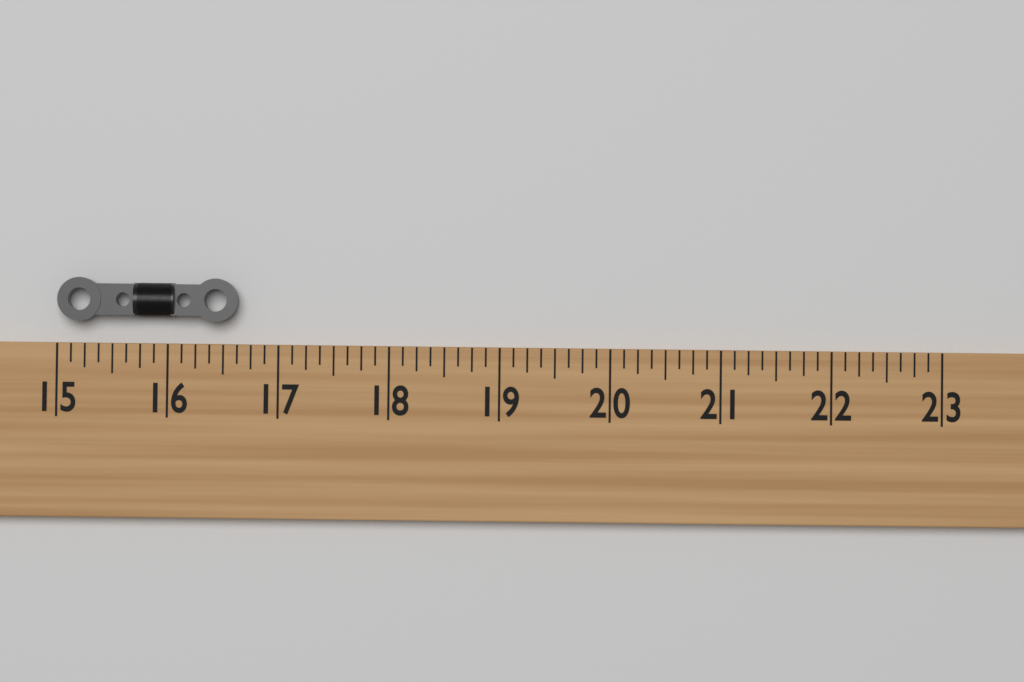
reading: 16.625 (no unit)
